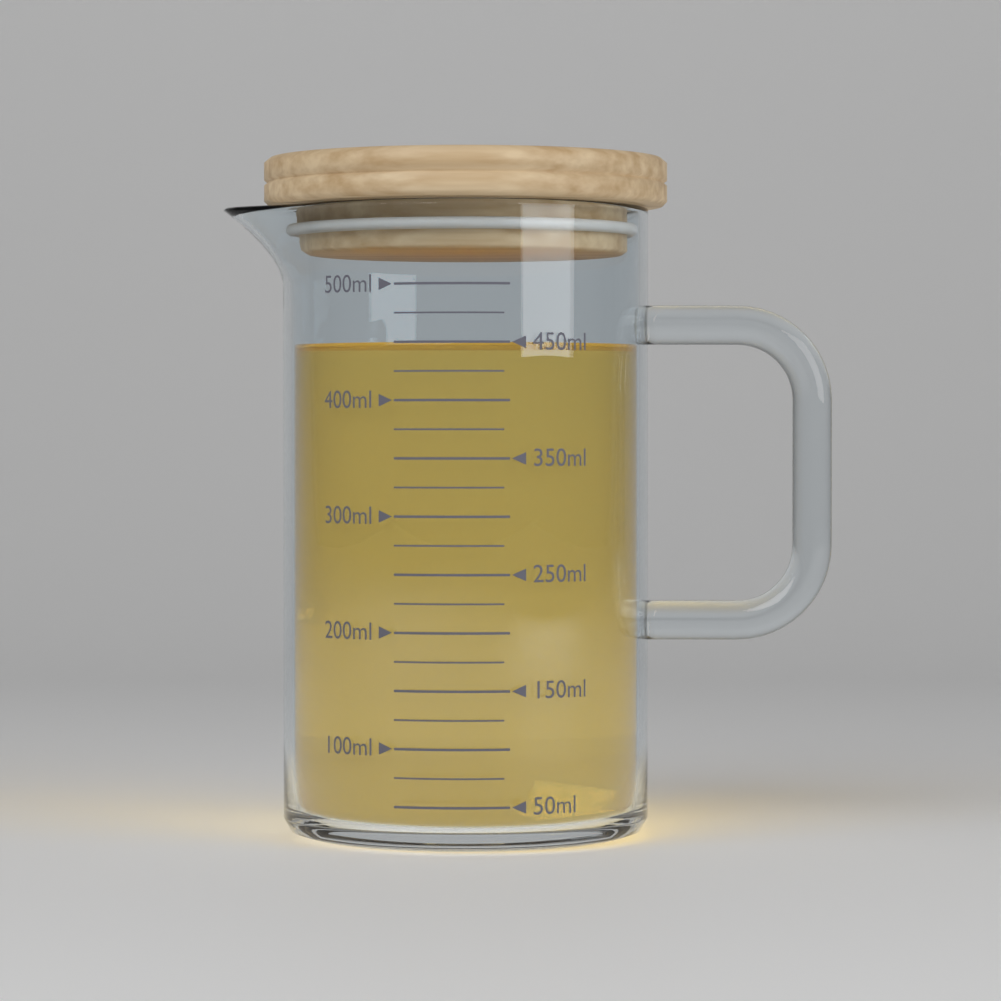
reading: 450 ml
